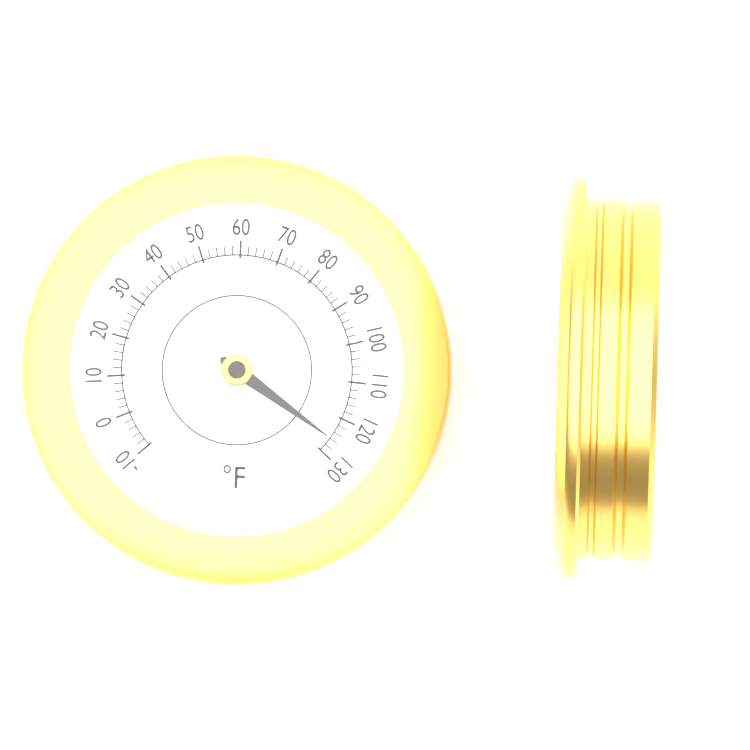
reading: 126 °F
